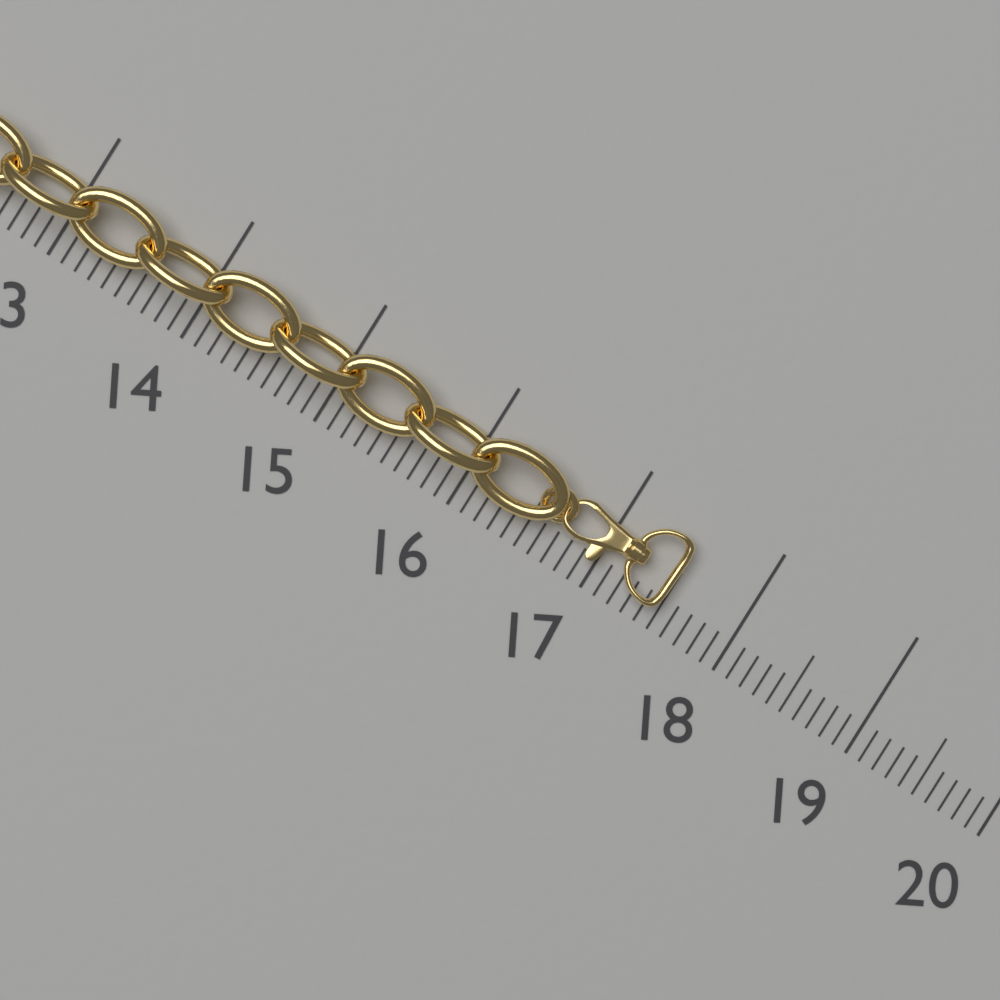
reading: 17.5 (no unit)
